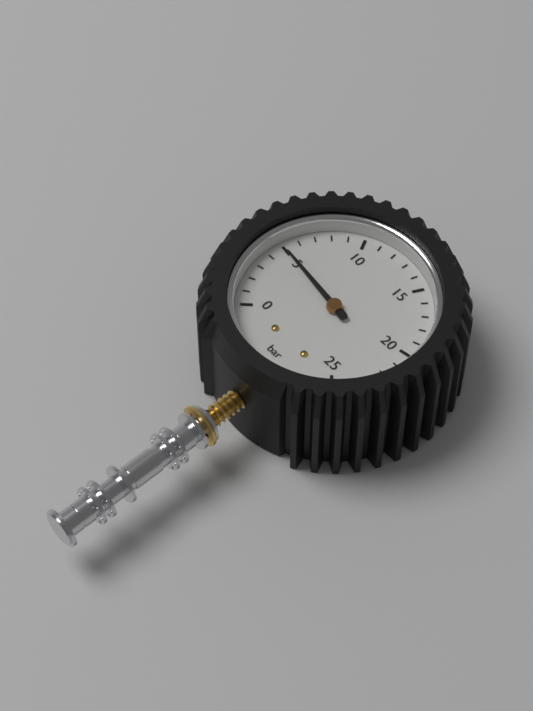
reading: 5 bar
